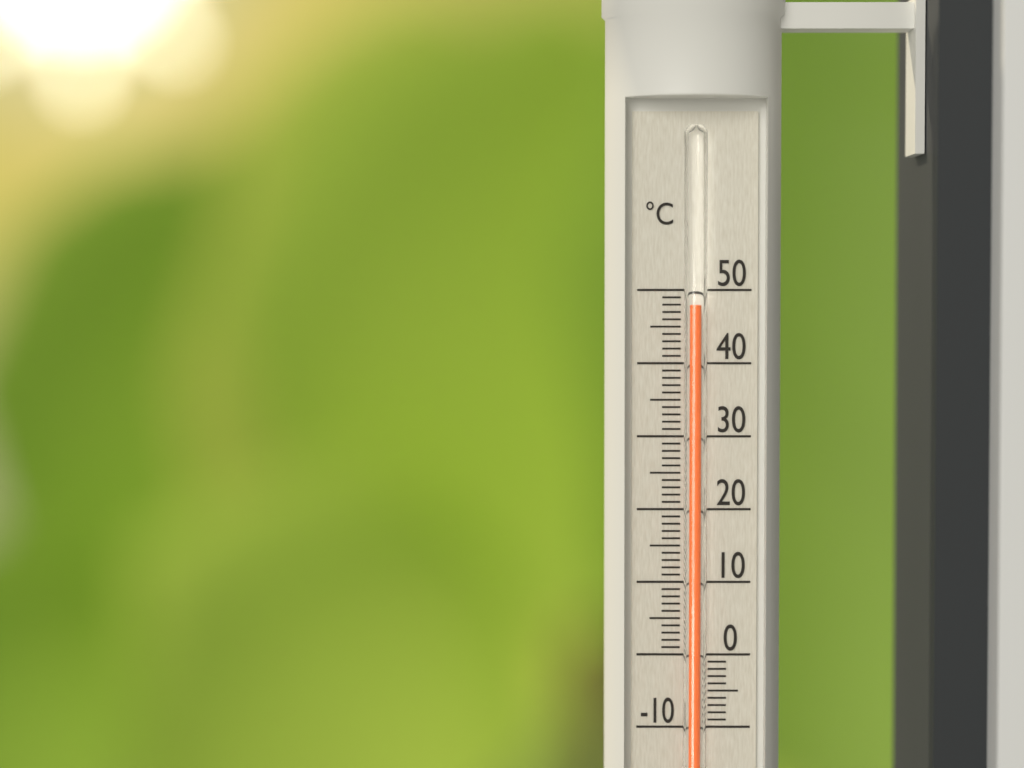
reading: 48 °C
